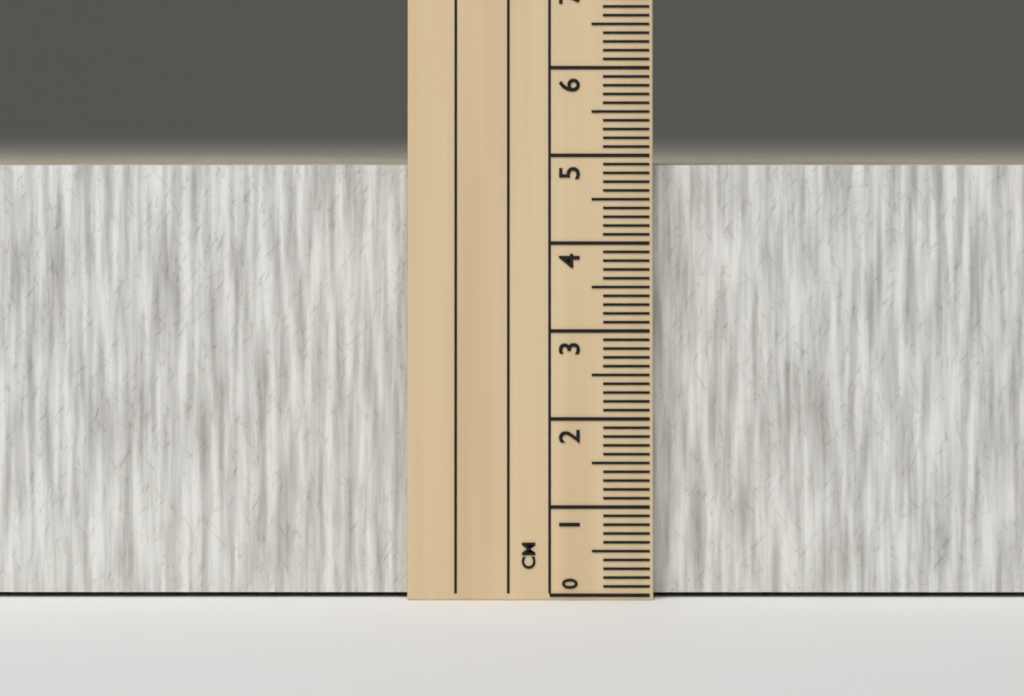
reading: 4.9 cm
